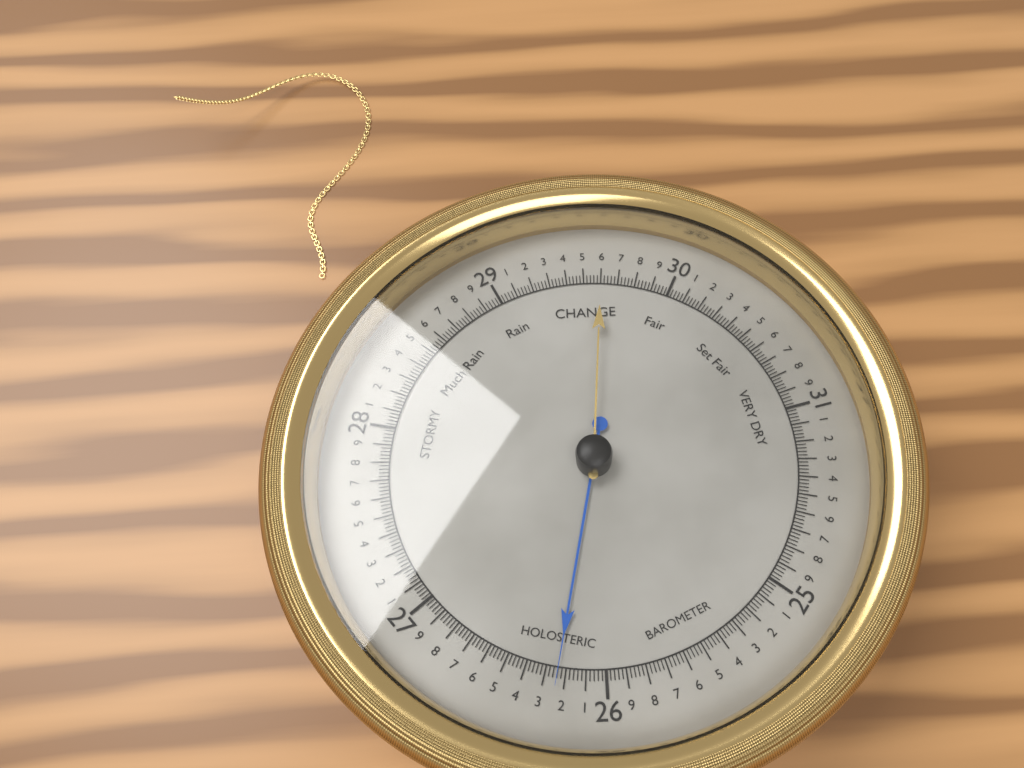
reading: 26.24 (no unit)
